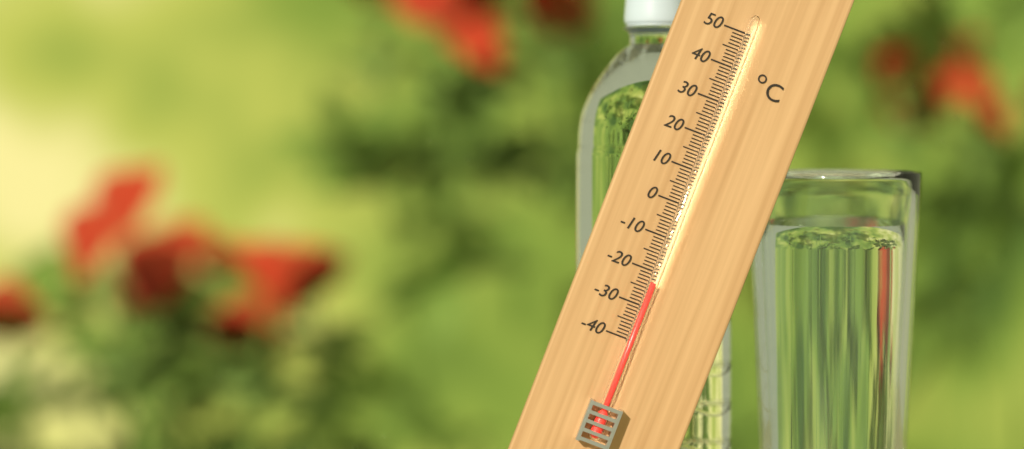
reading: -23 °C
